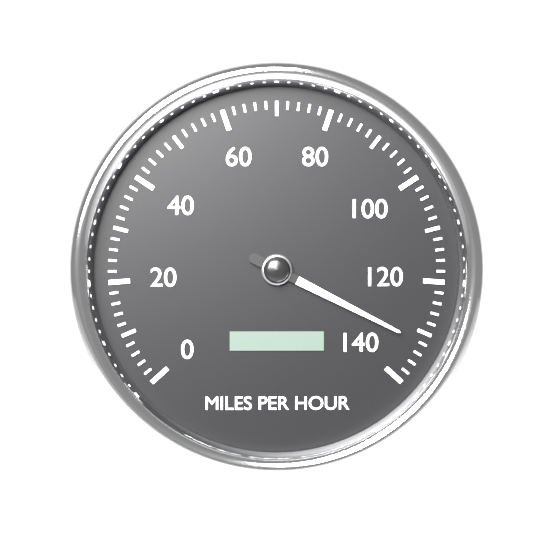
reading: 132 mph
